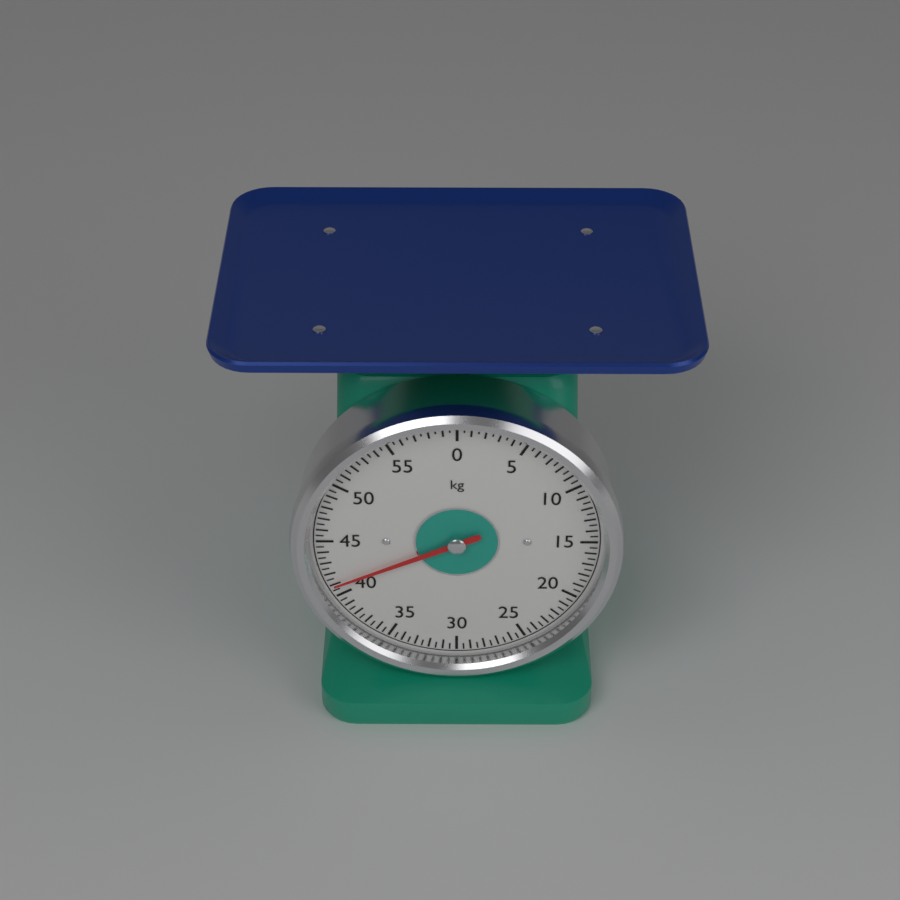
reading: 41.0 kg
